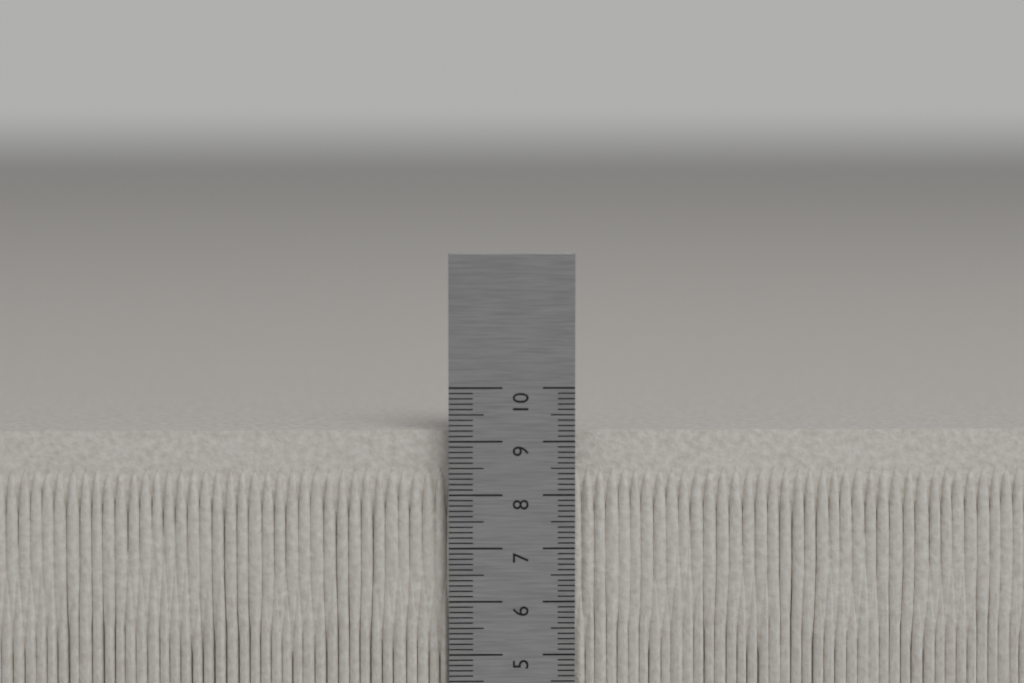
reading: 9.2 cm
